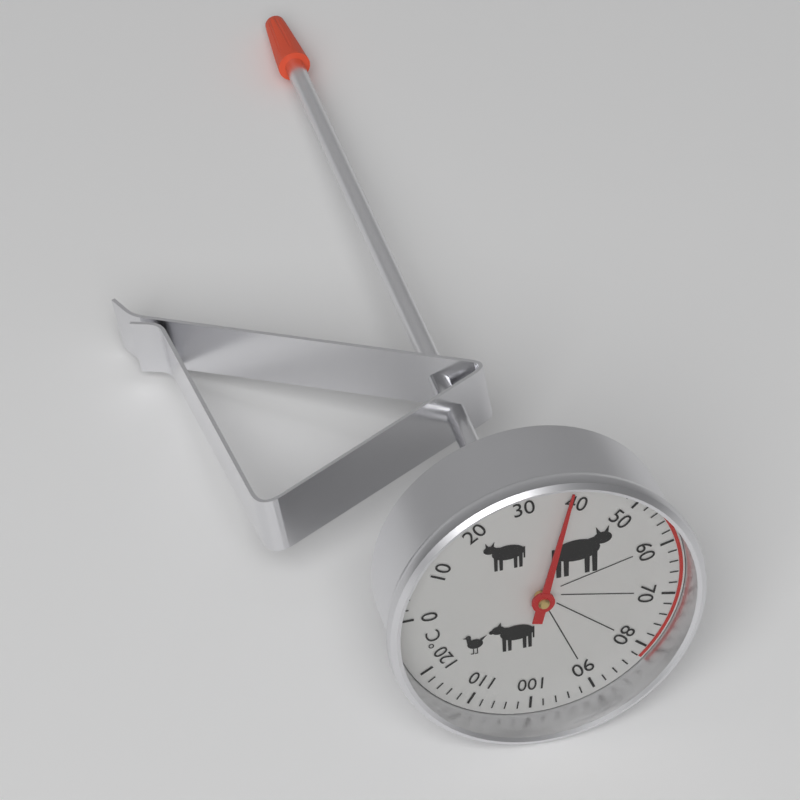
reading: 38 °C
